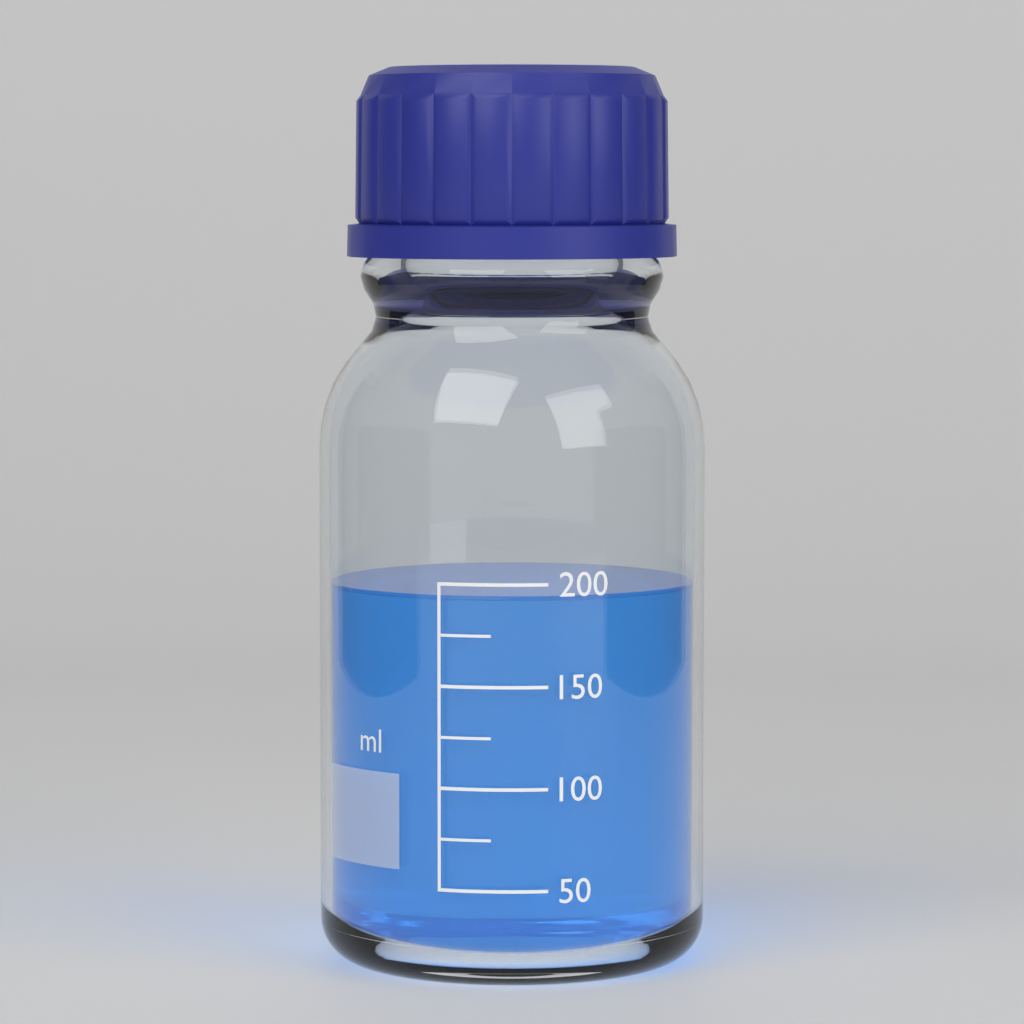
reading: 194 ml
